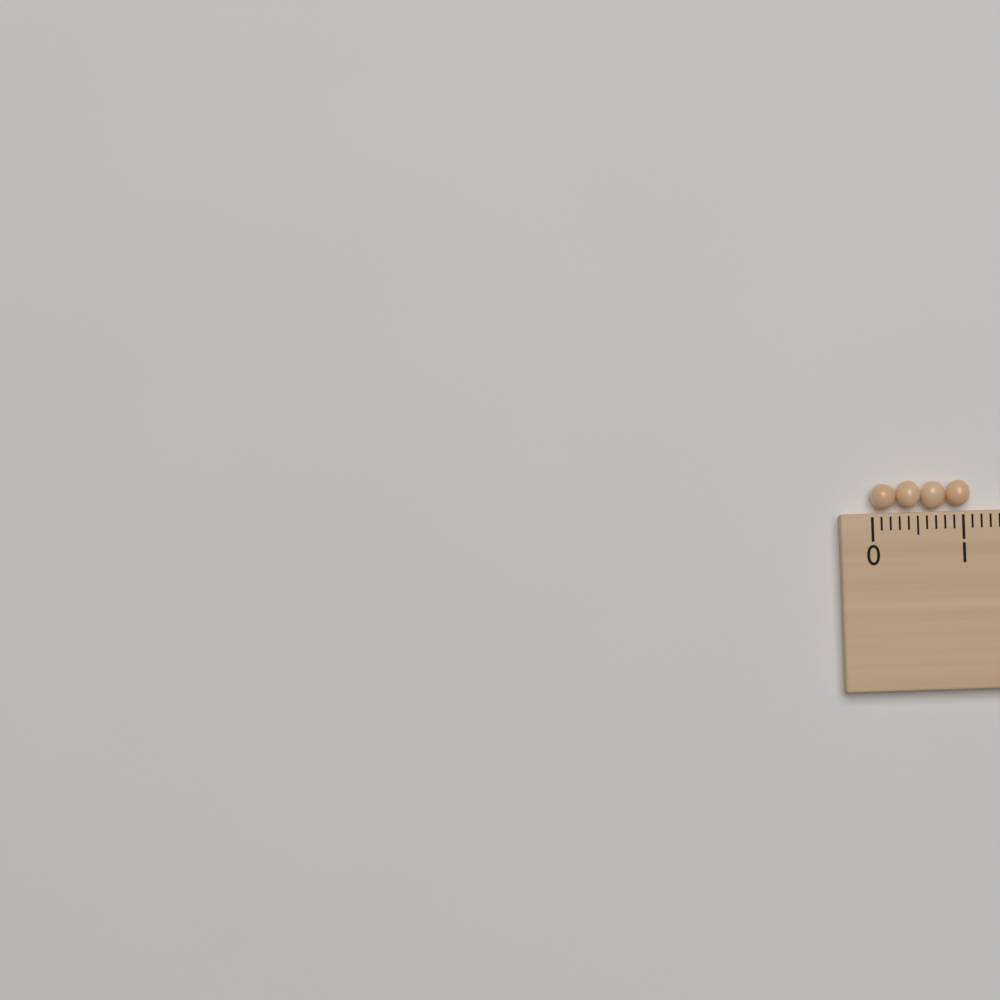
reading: 1.1 (no unit)
